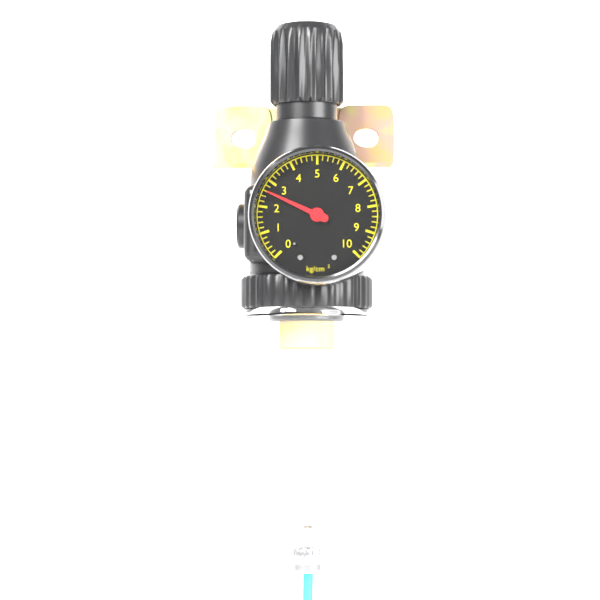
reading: 2.6 kg/cm²
